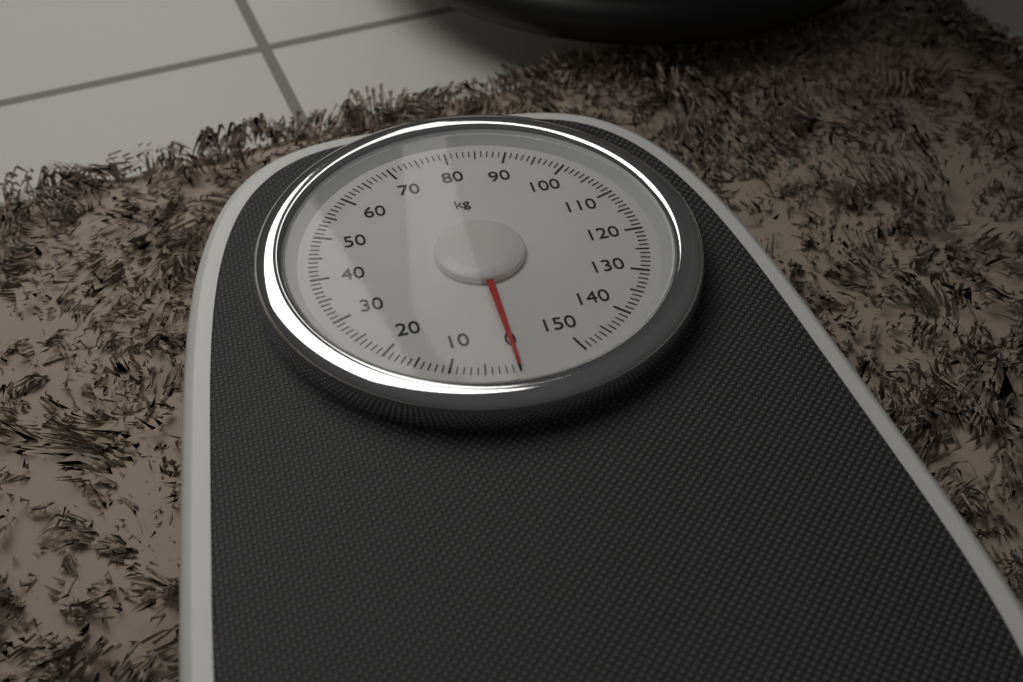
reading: 0 kg
